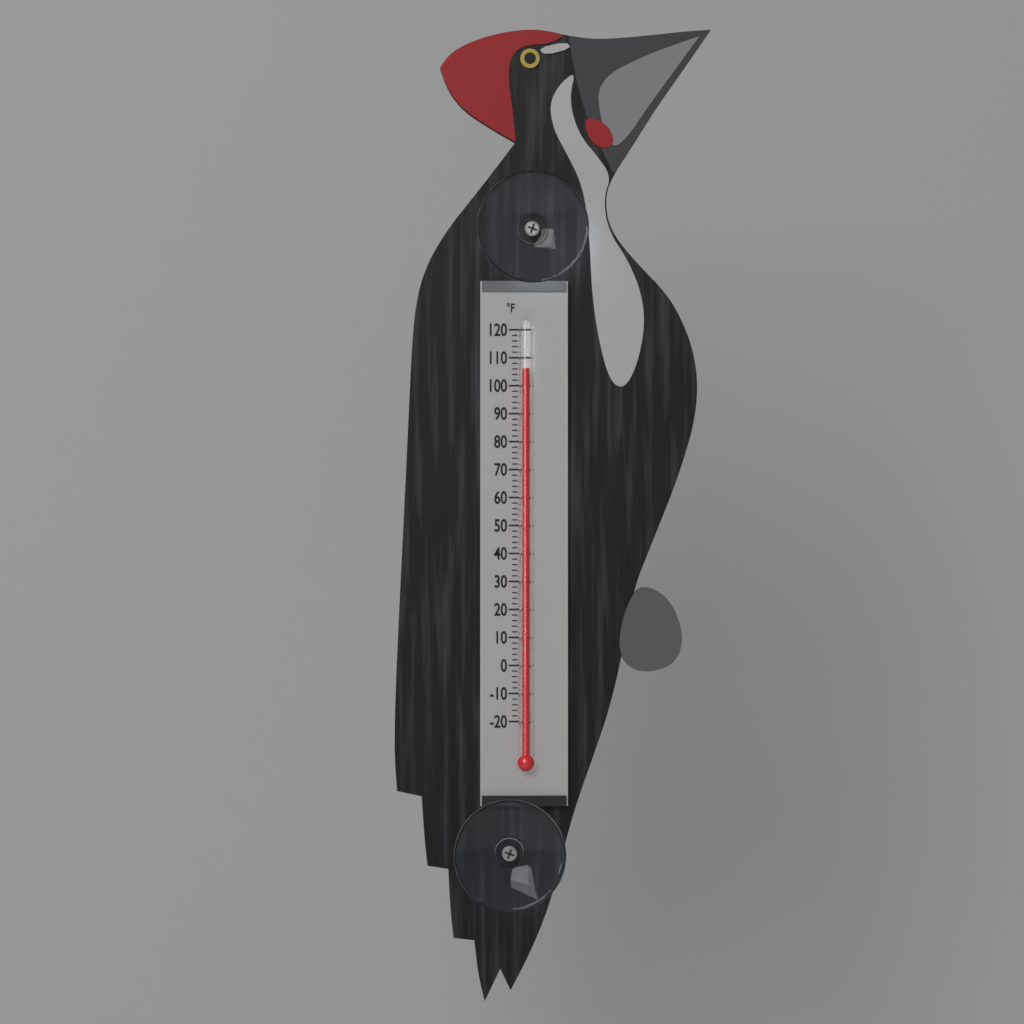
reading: 106 °F
